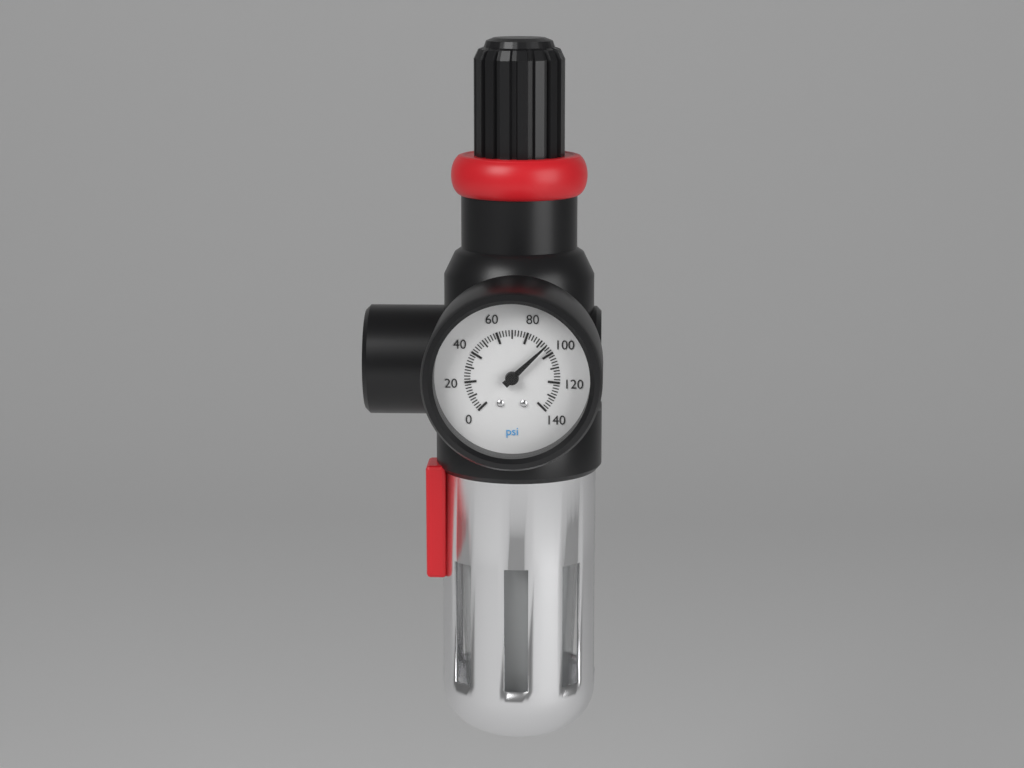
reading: 94 psi
